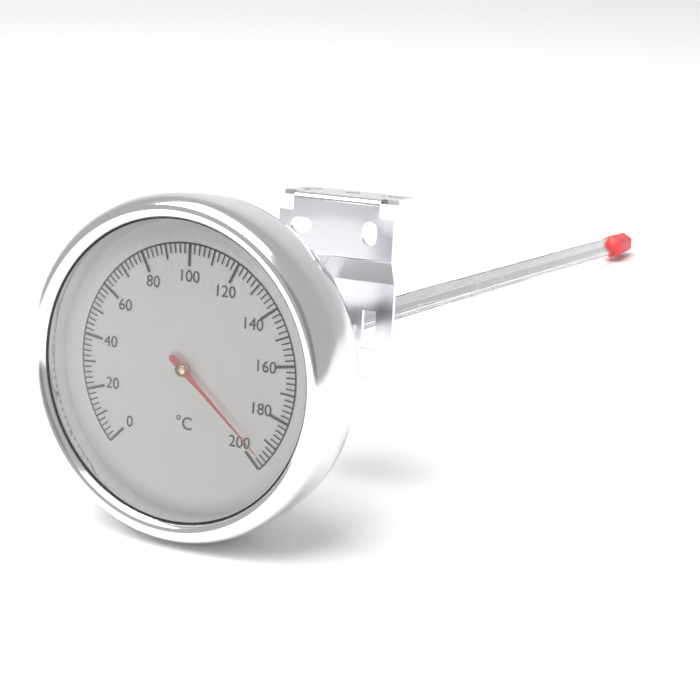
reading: 196 °C
